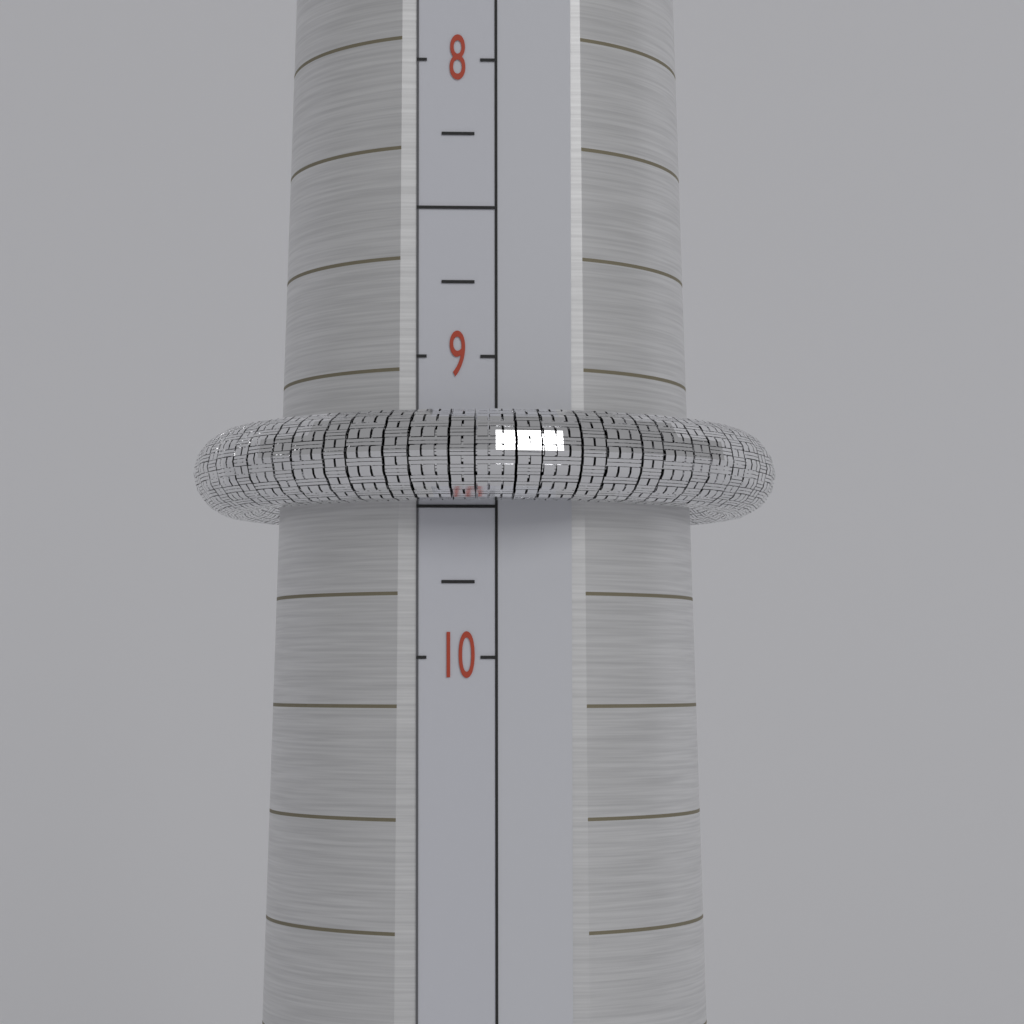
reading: 9.50 (no unit)
